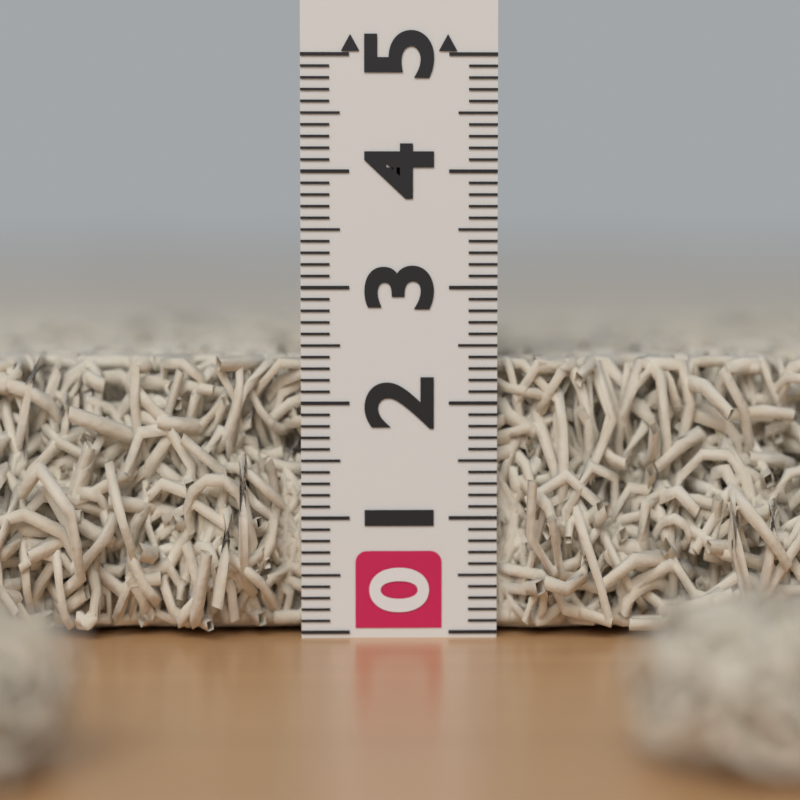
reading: 2.4 (no unit)
